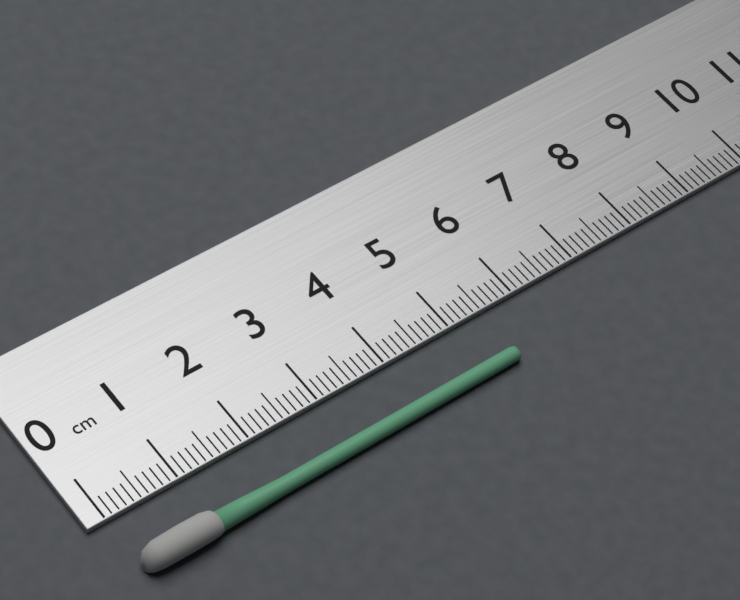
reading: 5.5 cm
